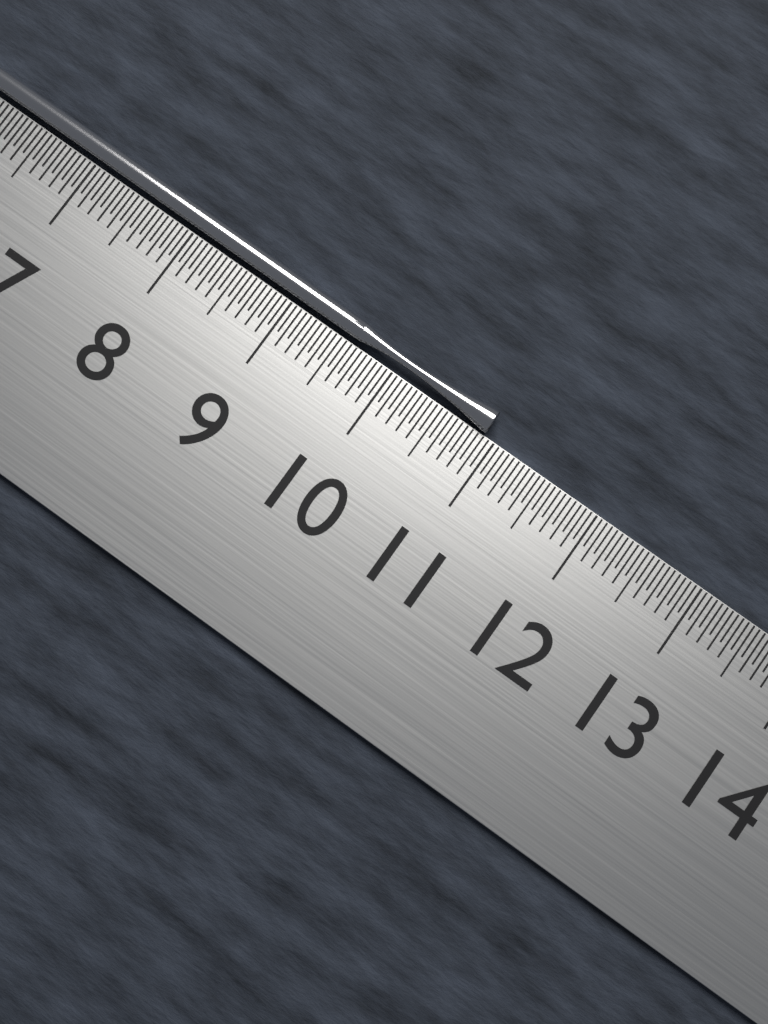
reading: 10.90 cm
